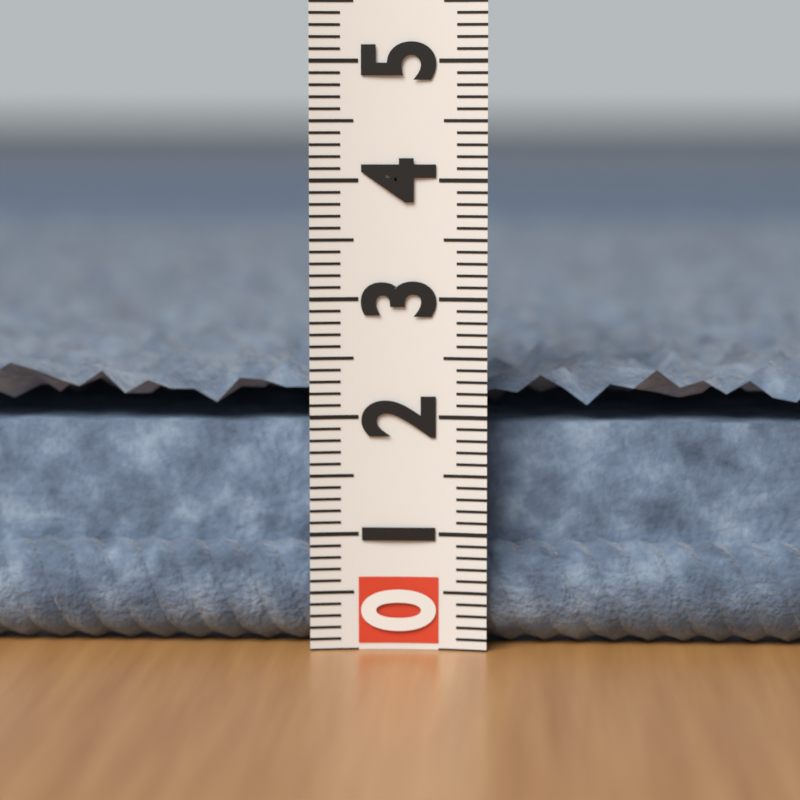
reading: 2.5 (no unit)
